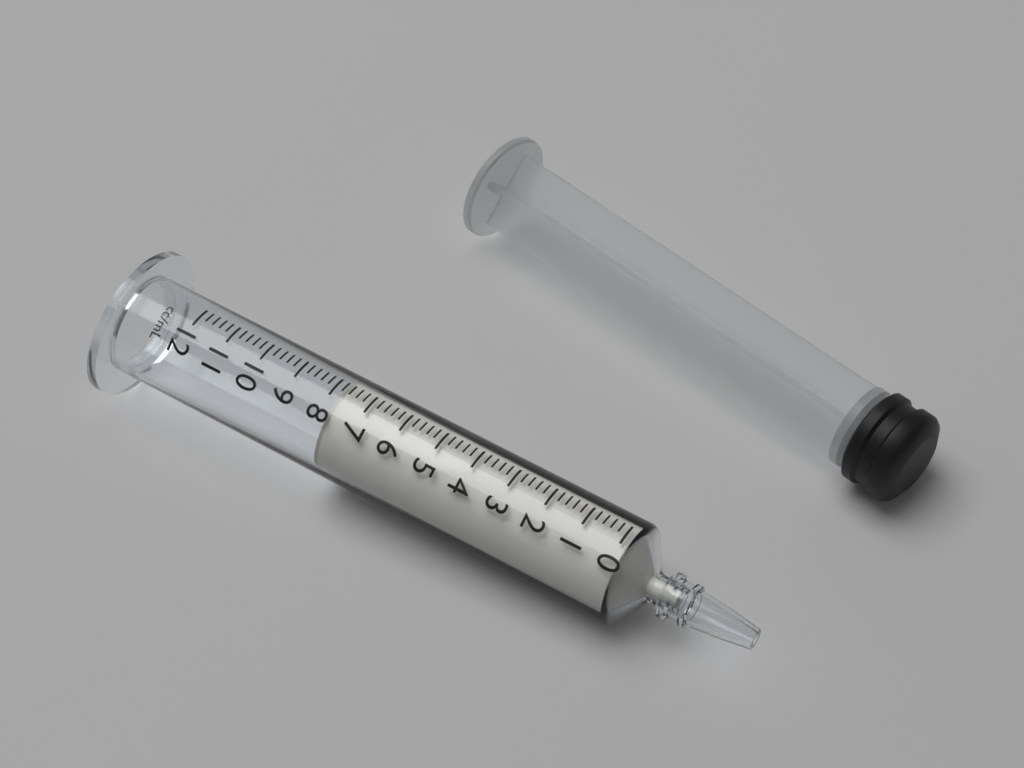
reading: 7.8 ml
